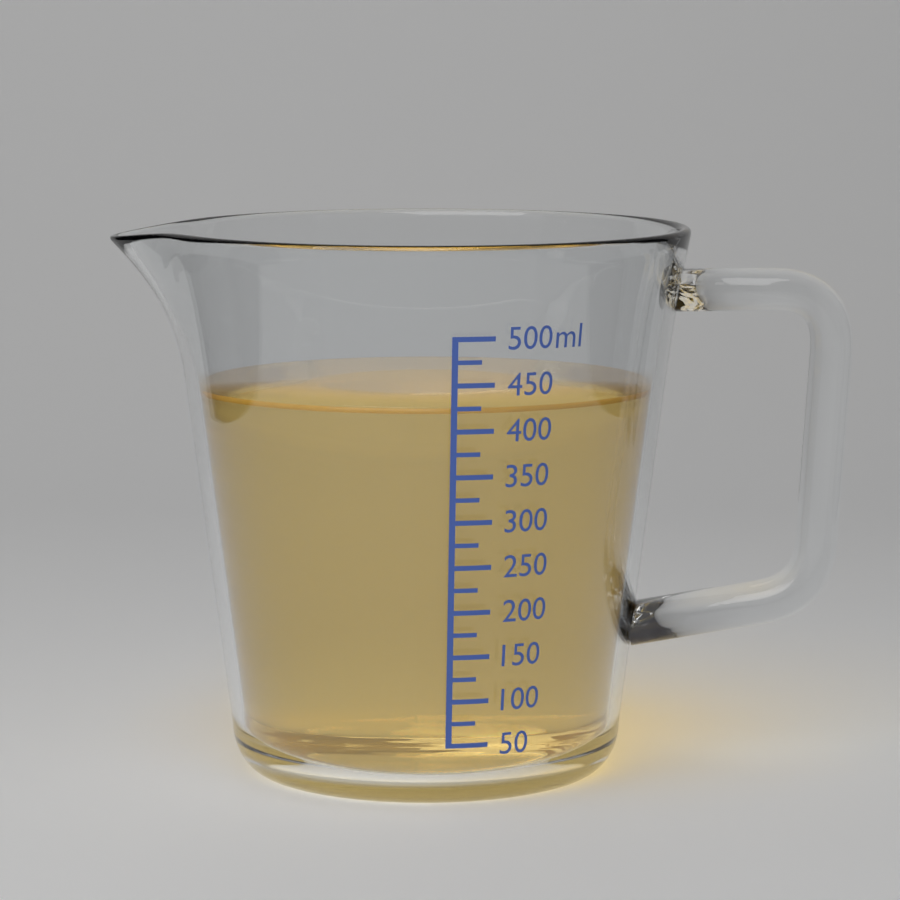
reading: 425 ml
